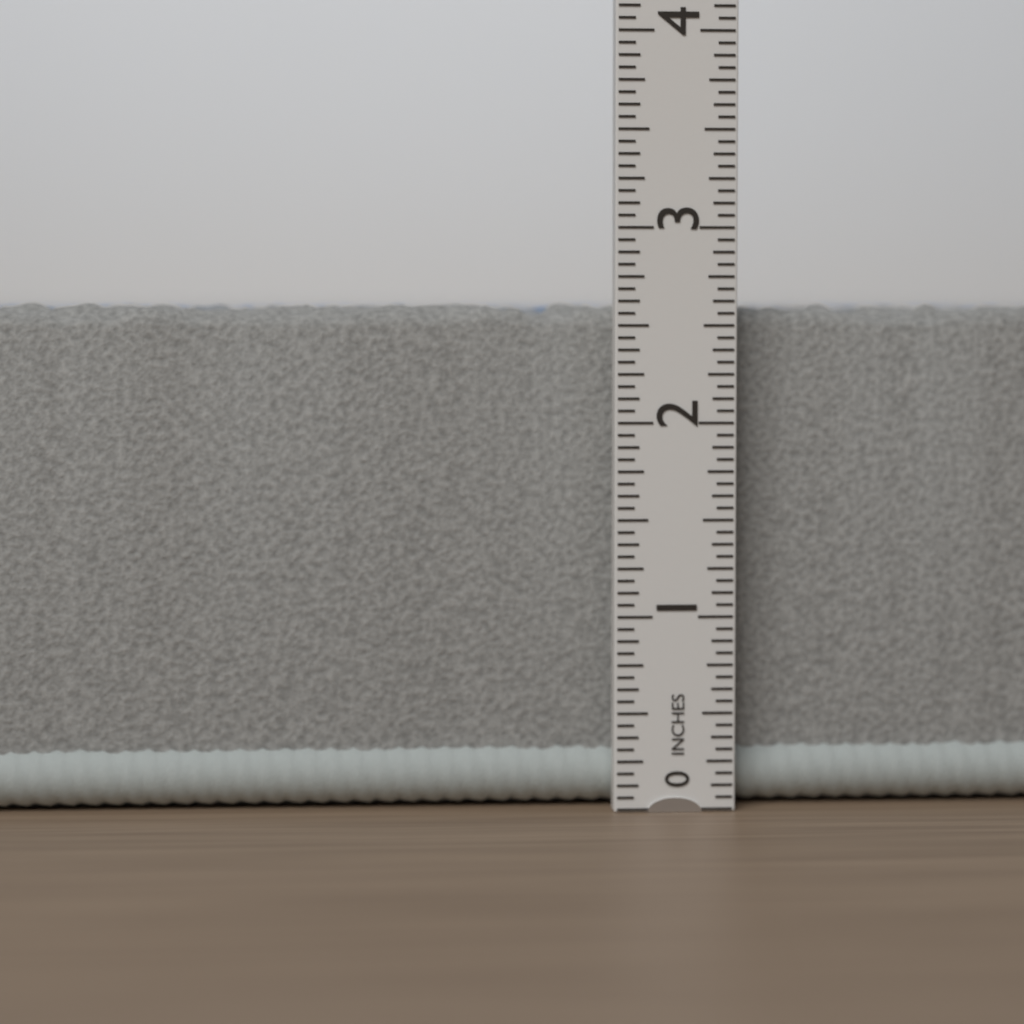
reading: 2.6250 in
